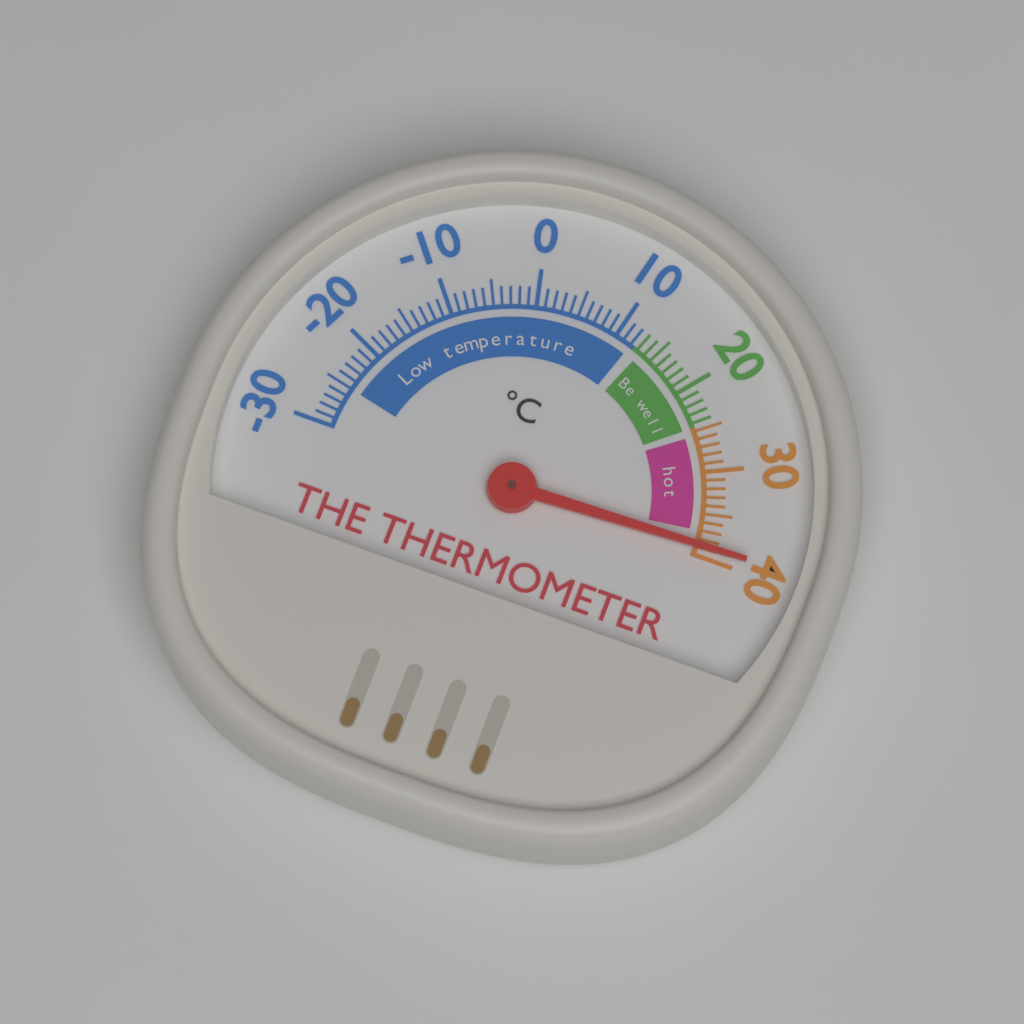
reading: 39 °C
